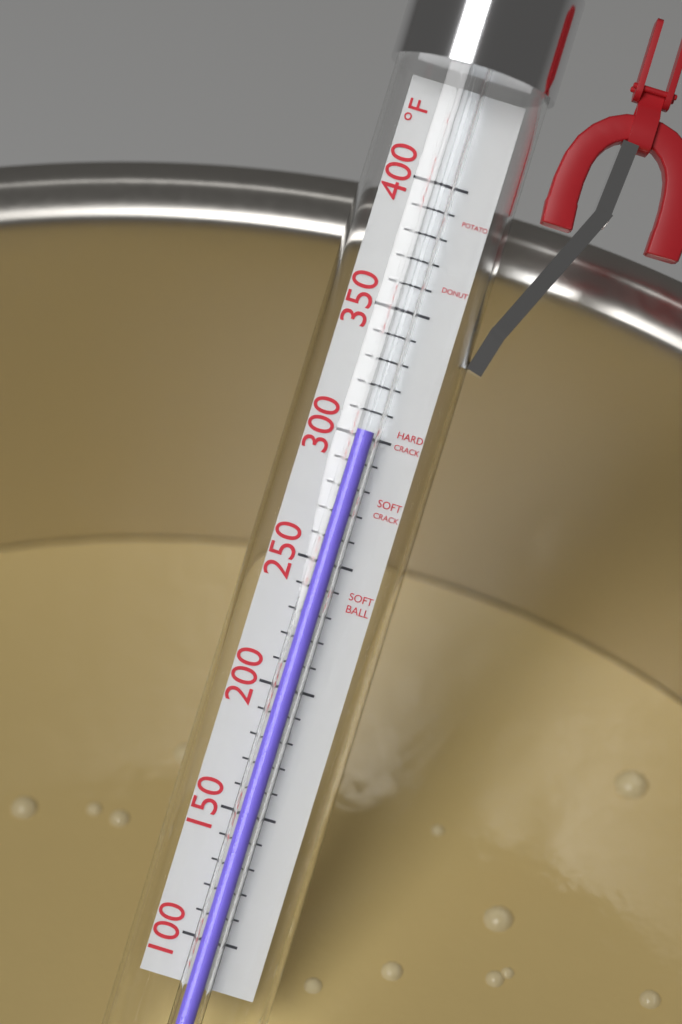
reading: 302 °F
